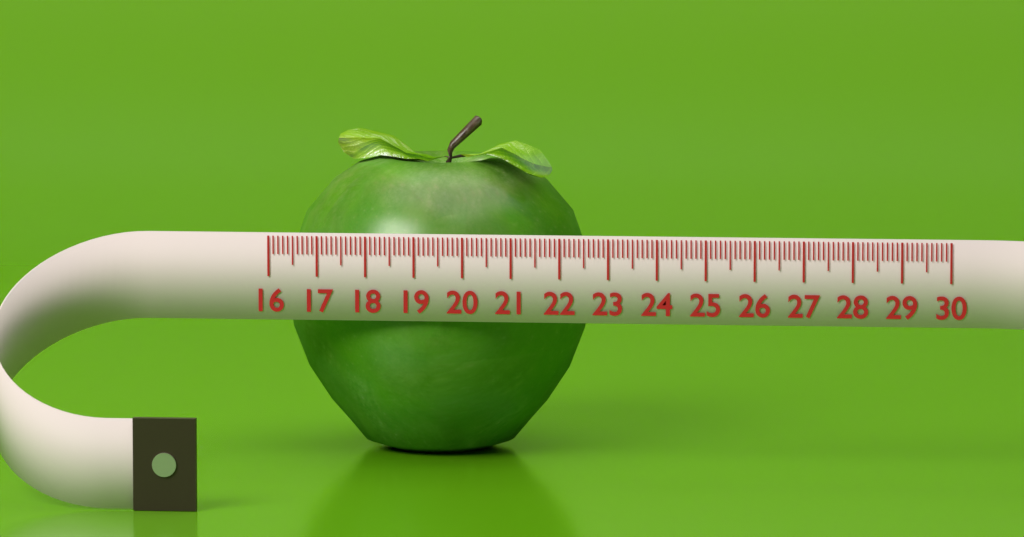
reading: 22.4 (no unit)
